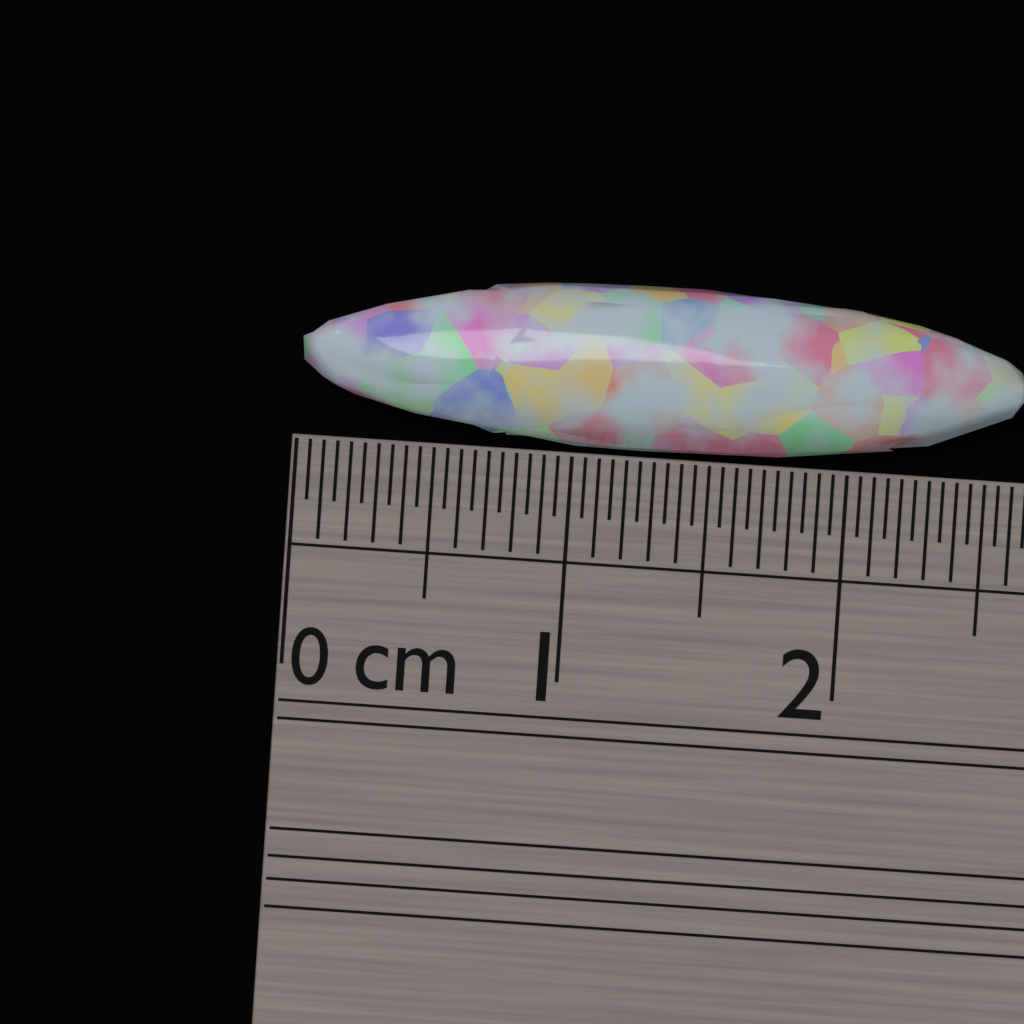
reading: 2.65 cm
